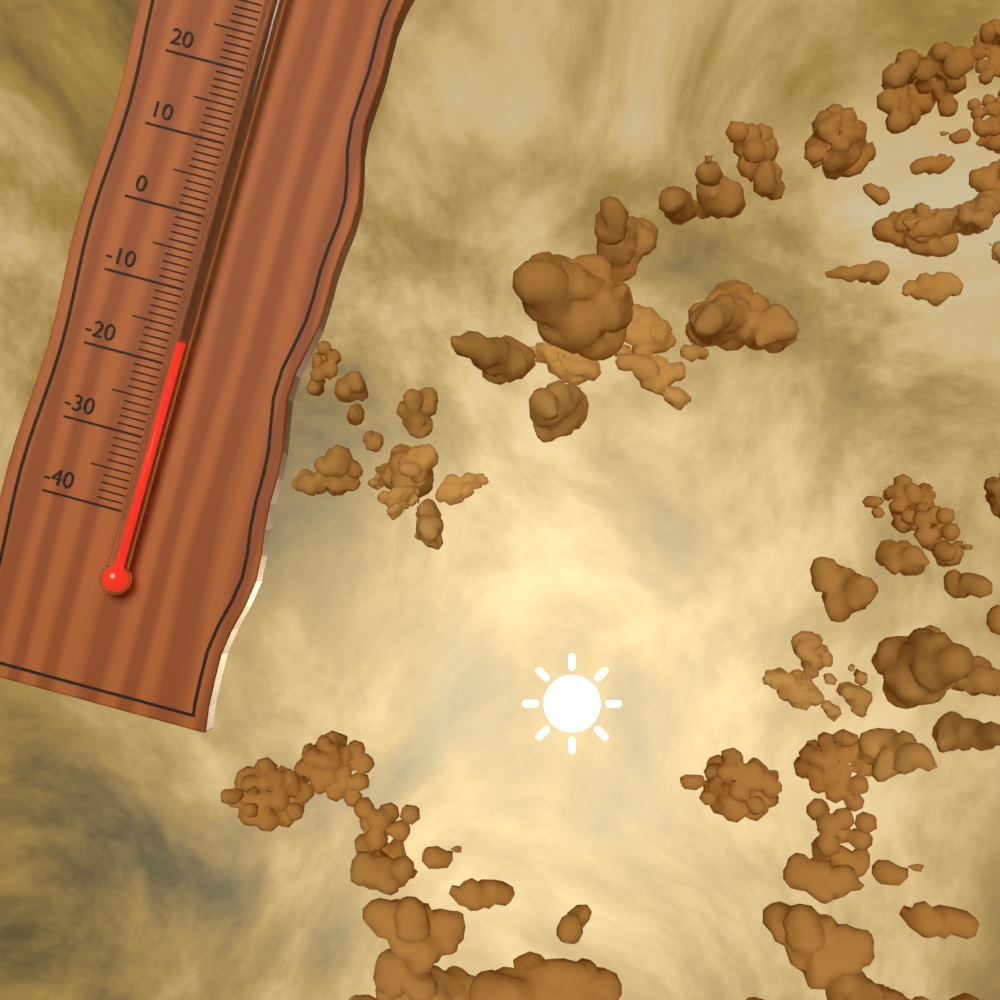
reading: -17 °C
